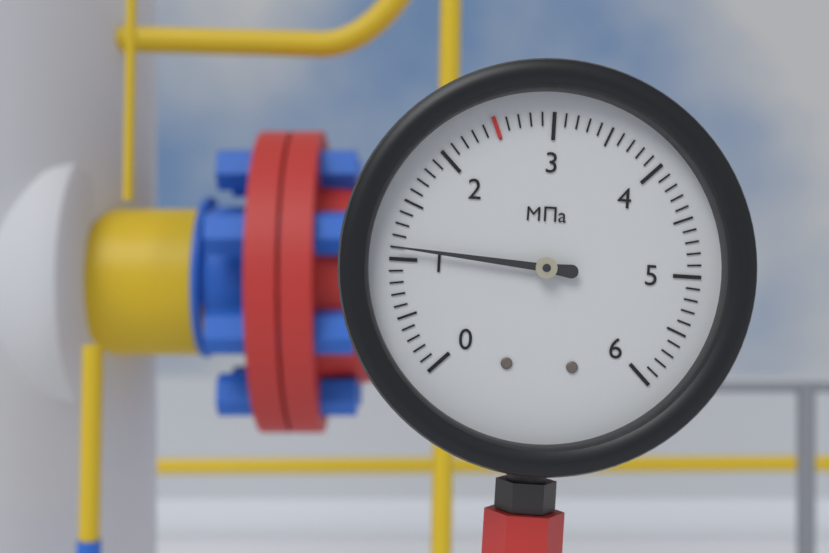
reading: 1.1 МПа
